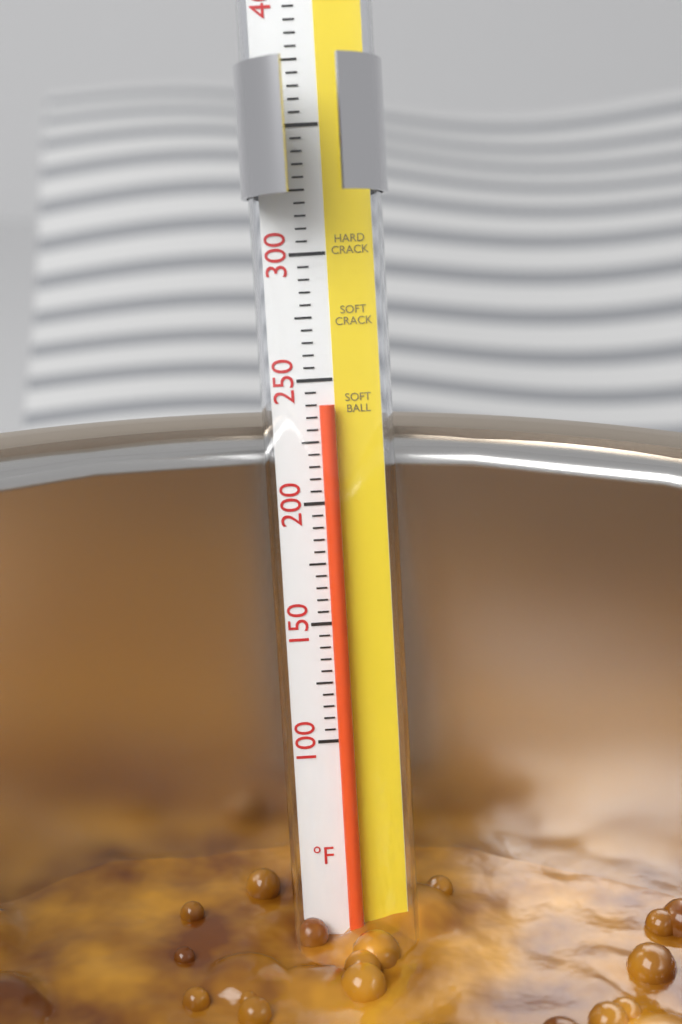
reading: 240 °F
